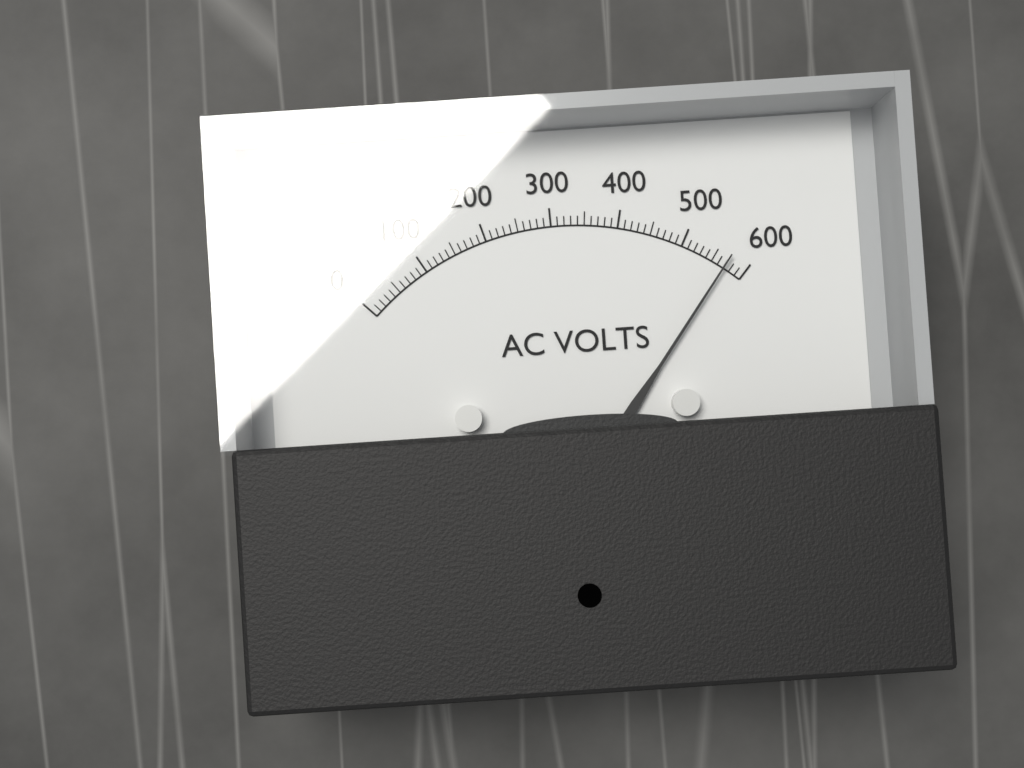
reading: 570 V
